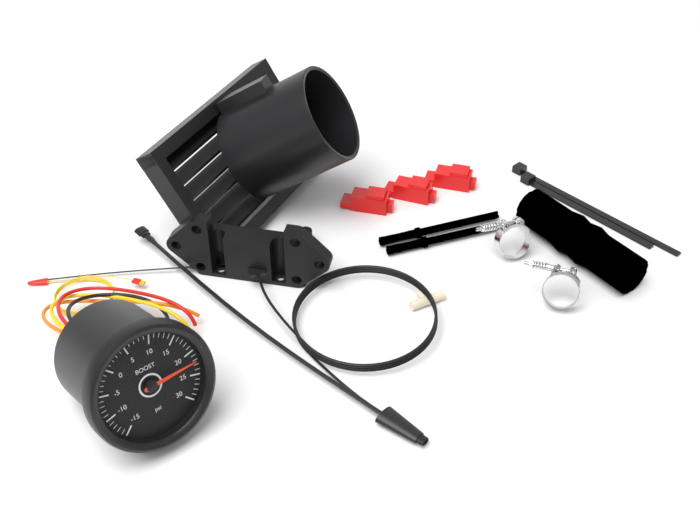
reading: 22 psi
